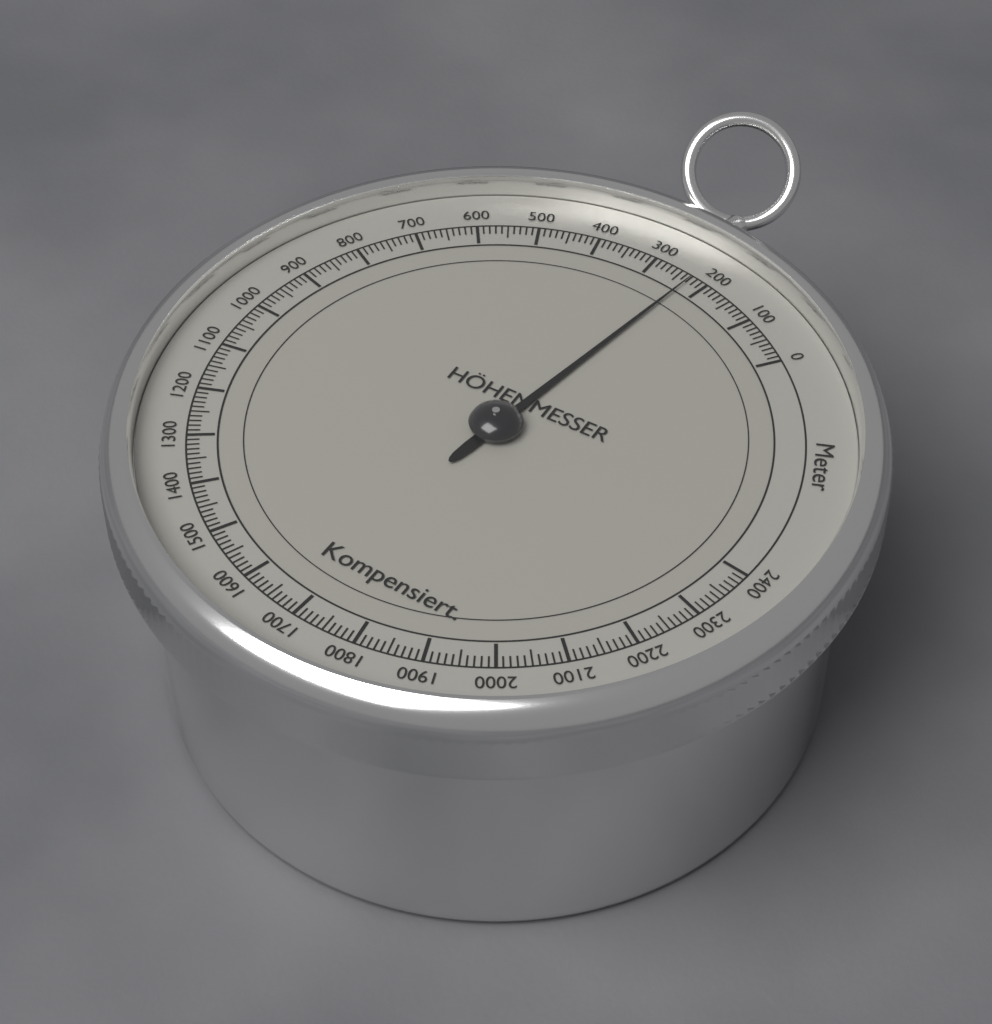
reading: 230 m
